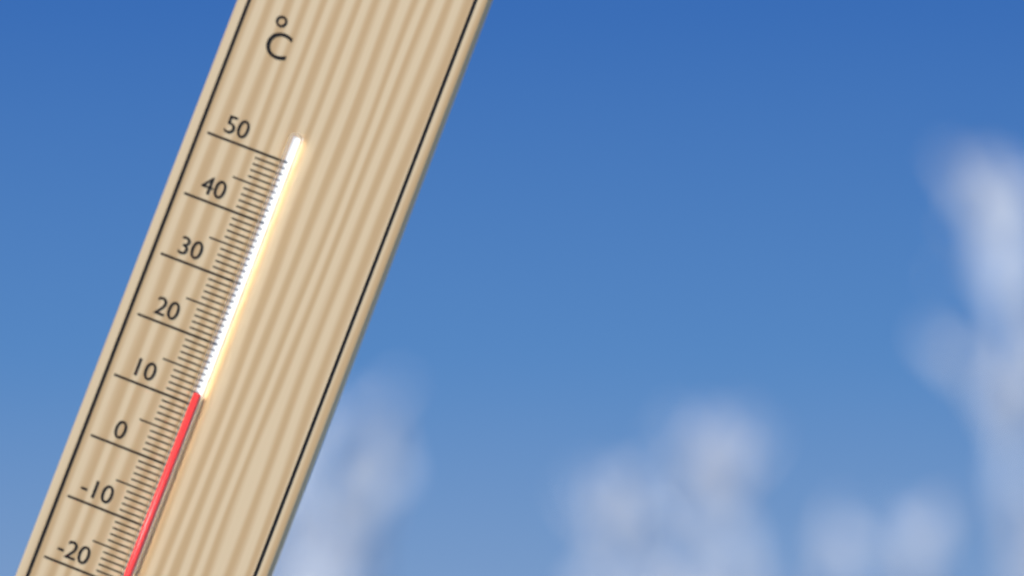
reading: 12 °C
